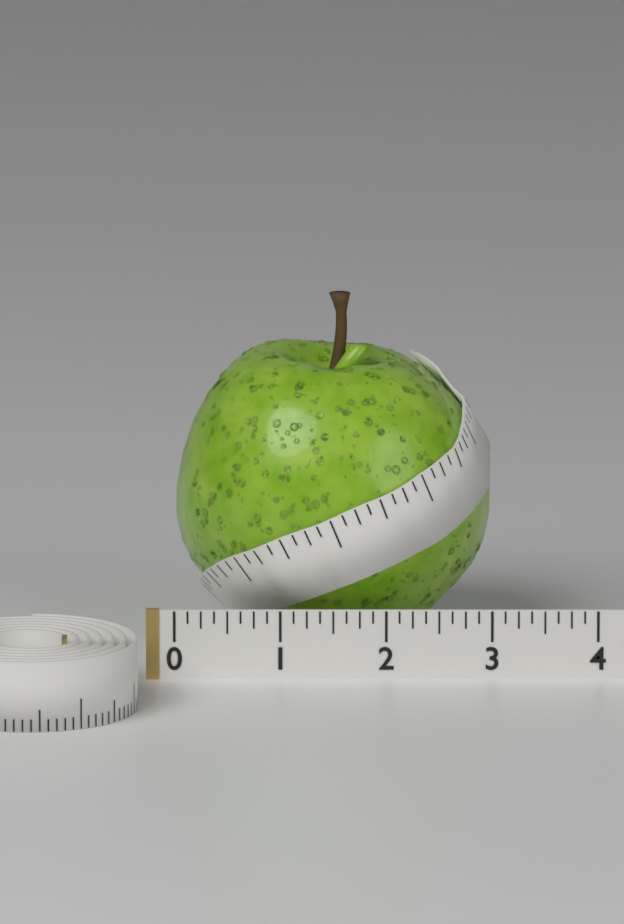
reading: 3.000 (no unit)
